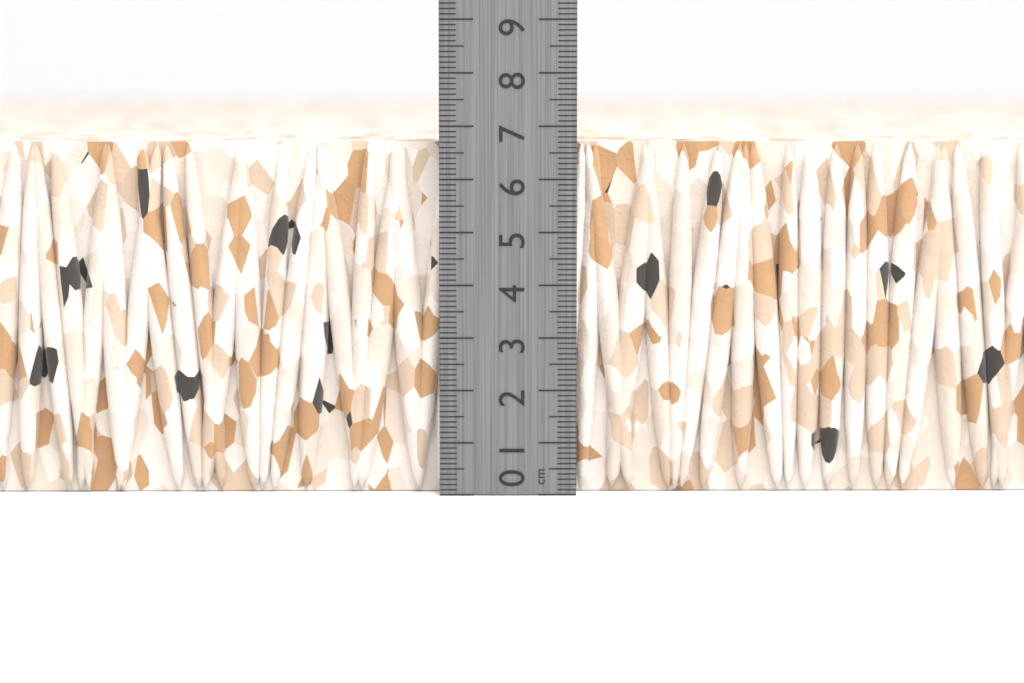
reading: 6.7 cm
